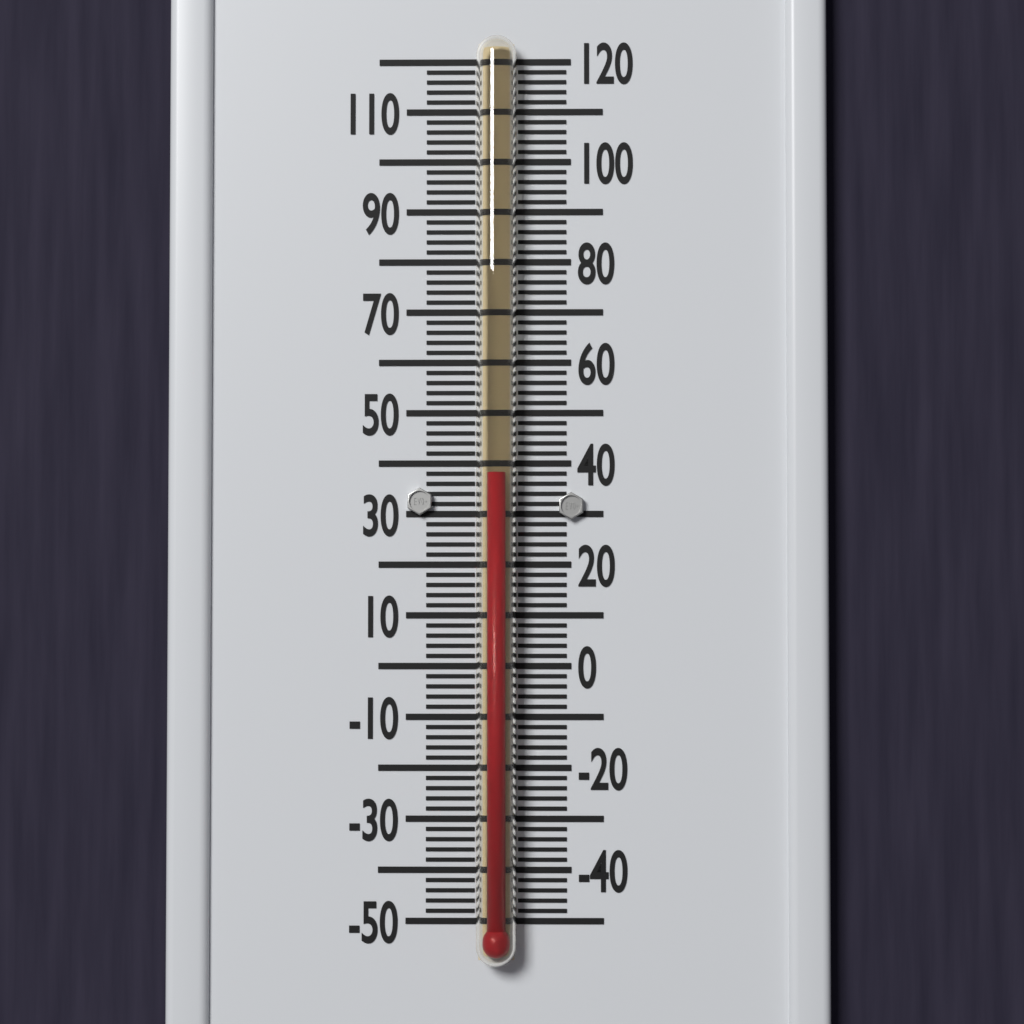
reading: 38 °F
